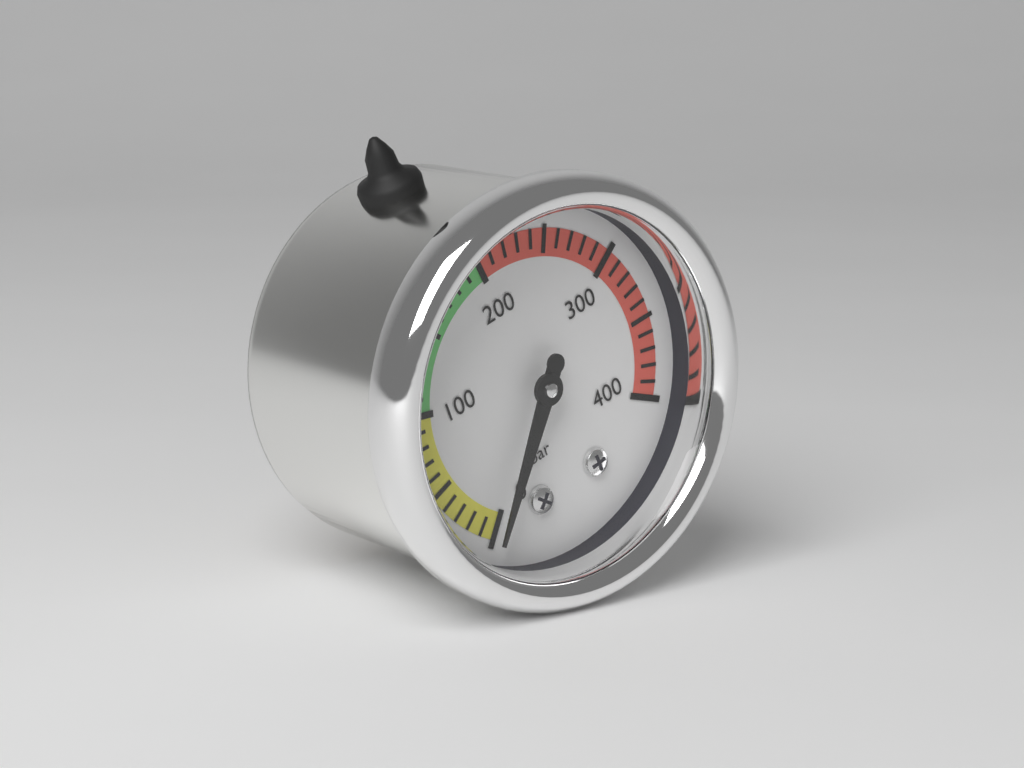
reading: 0 bar
